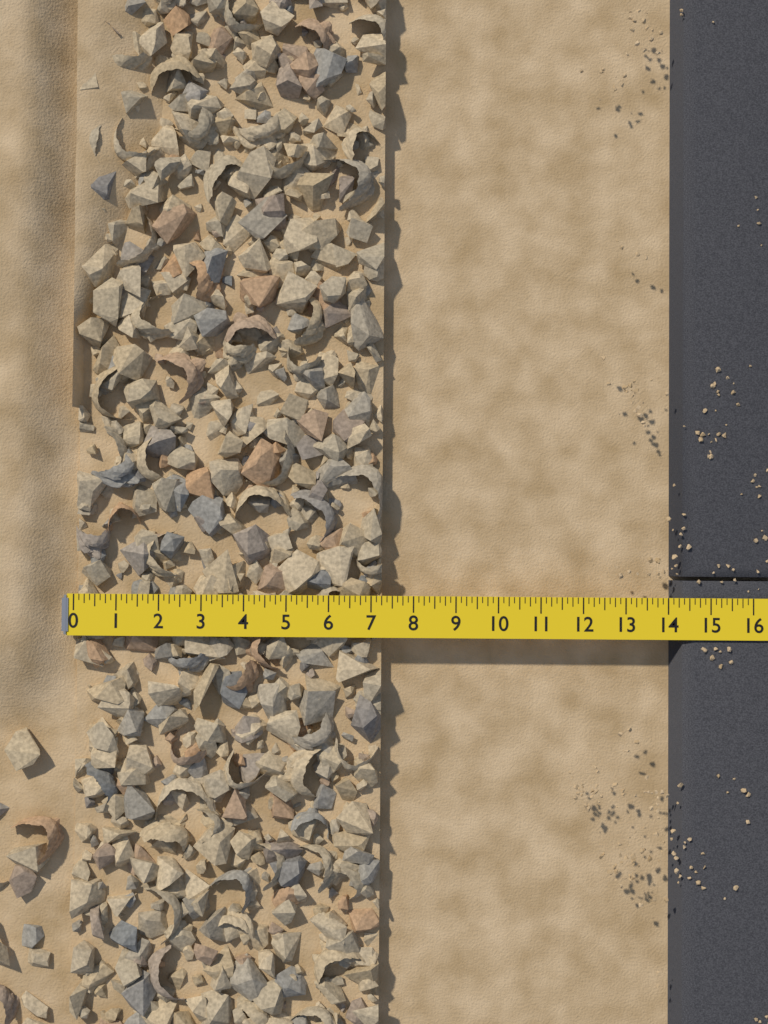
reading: 7.250 (no unit)
